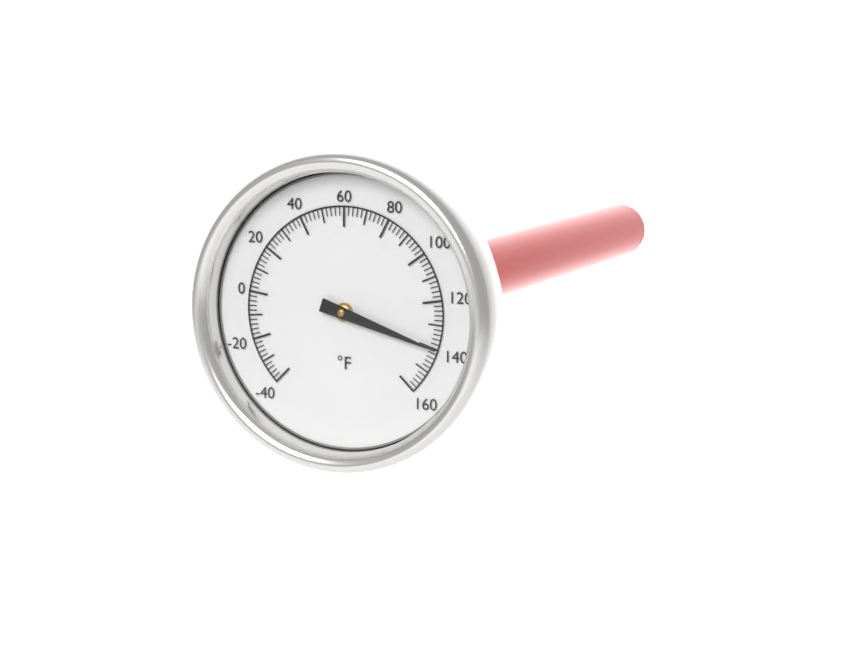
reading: 140 °F
